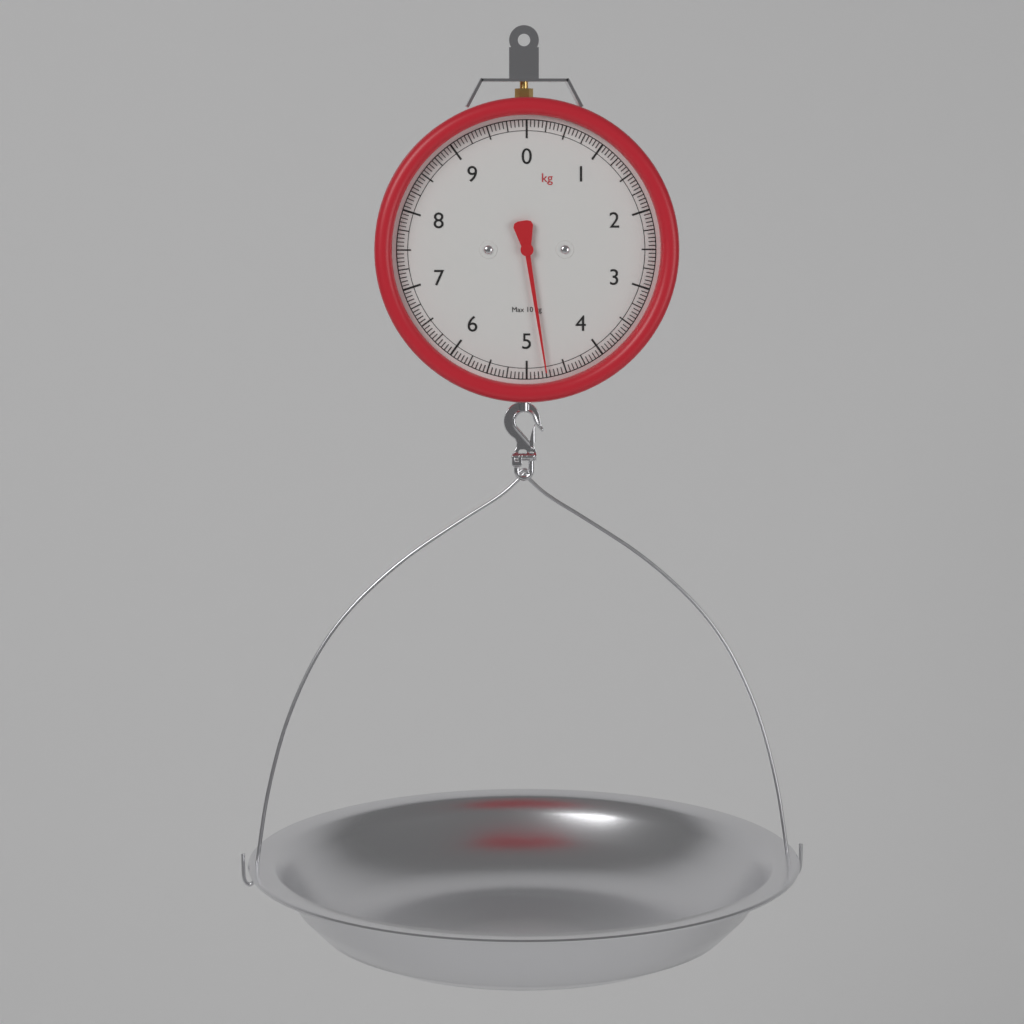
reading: 4.75 kg
